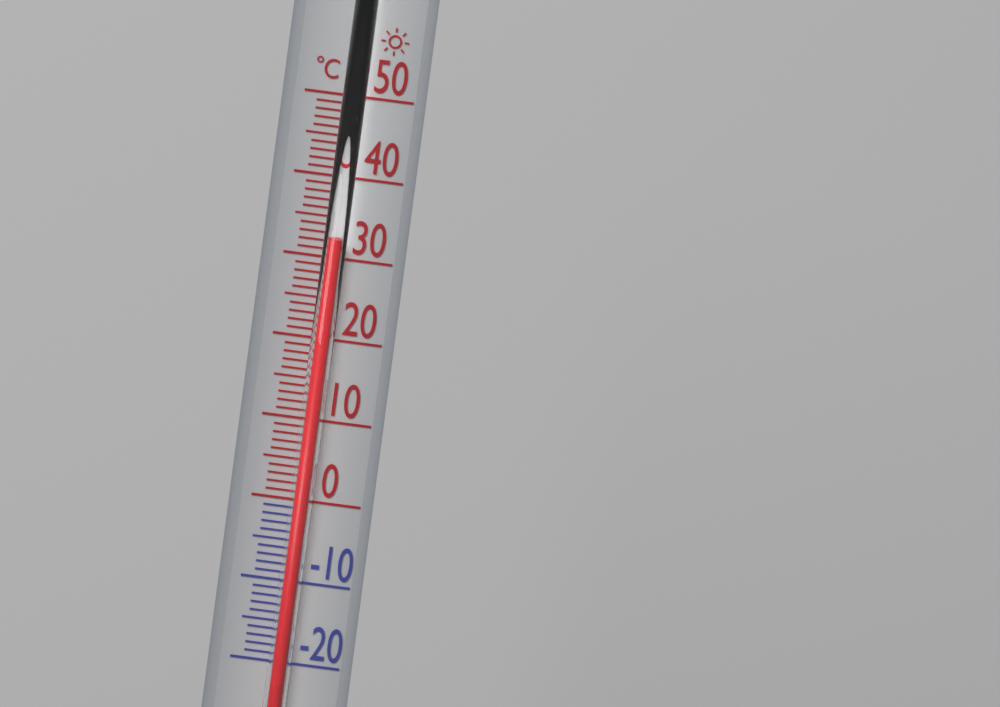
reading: 32 °C
